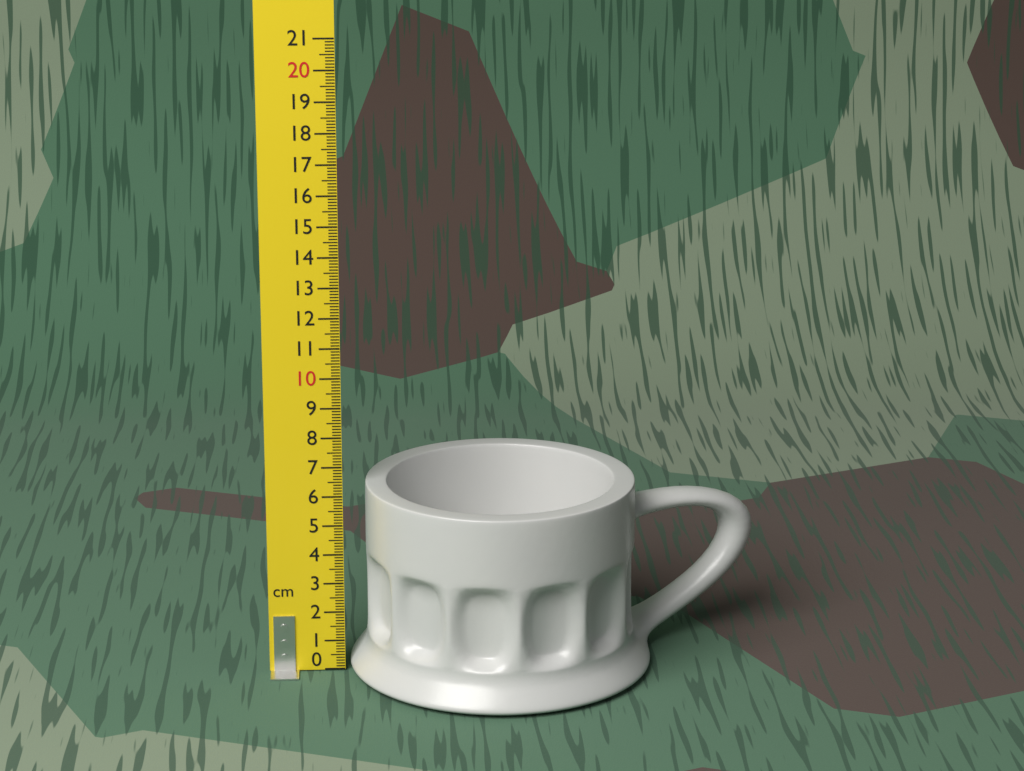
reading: 6.4 cm
